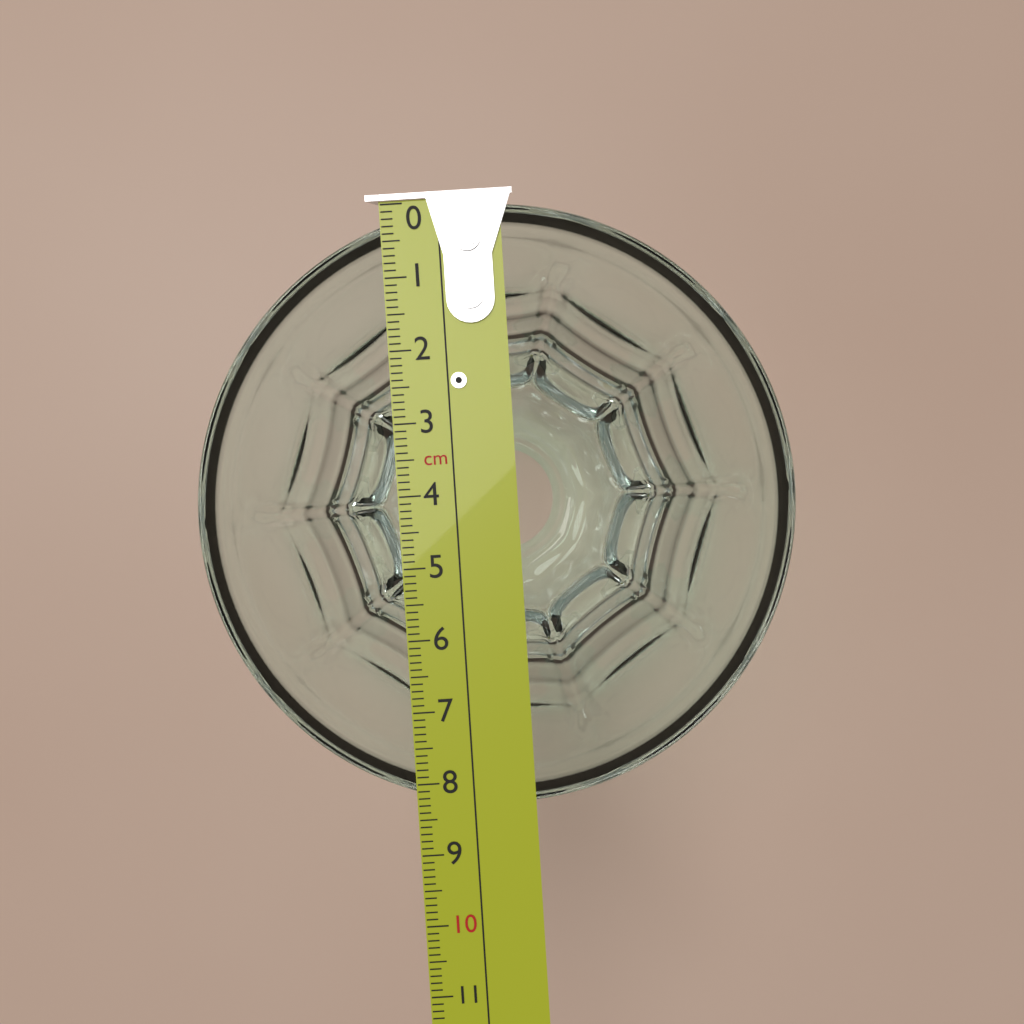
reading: 8.4 cm
